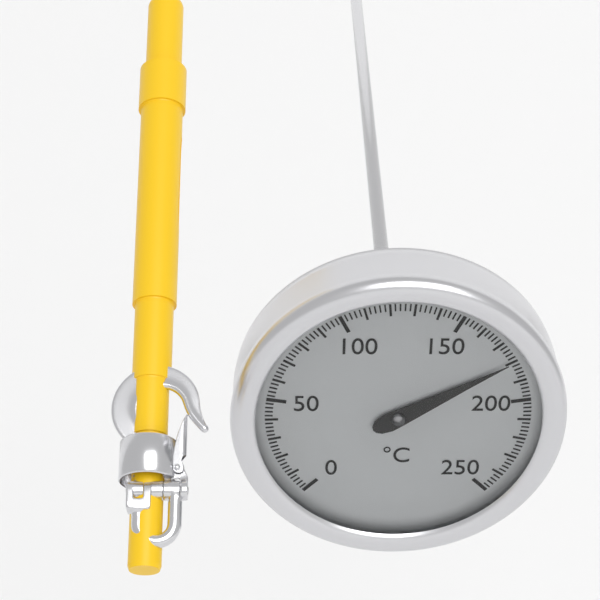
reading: 180 °C
